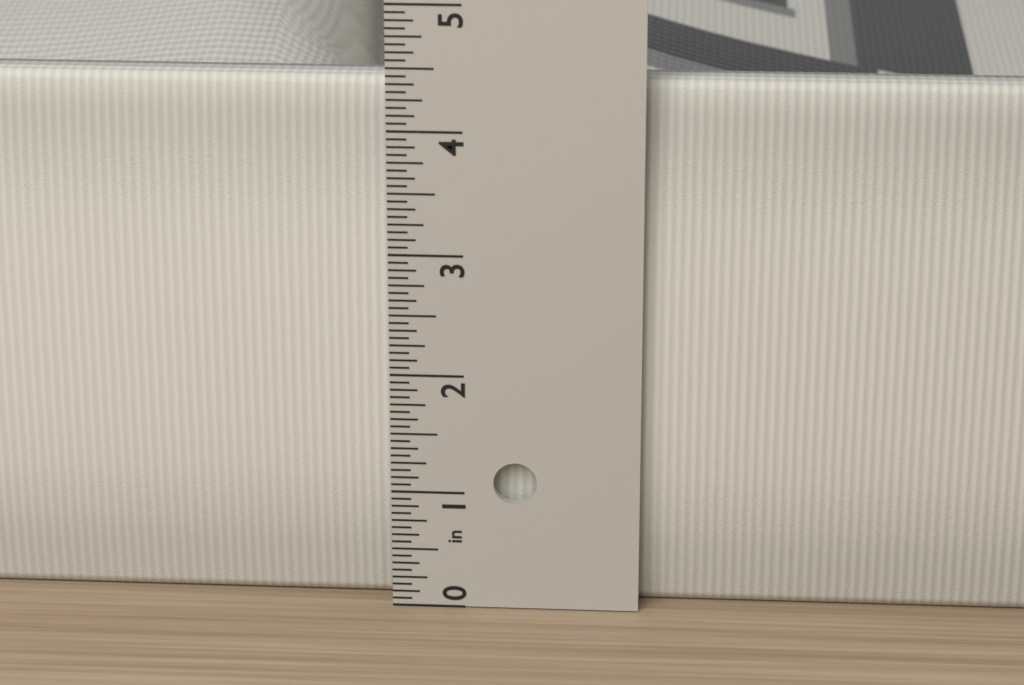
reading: 4.3750 in
